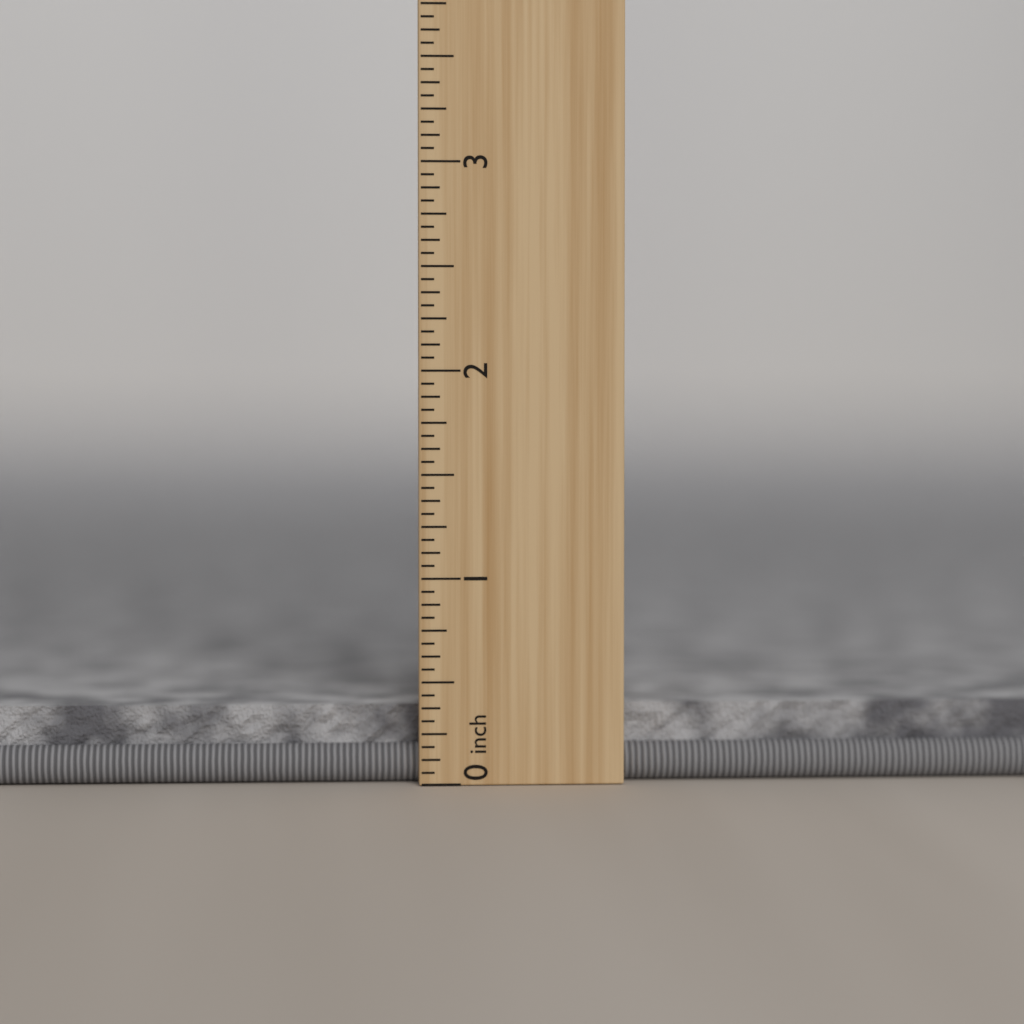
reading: 0.3750 inch
